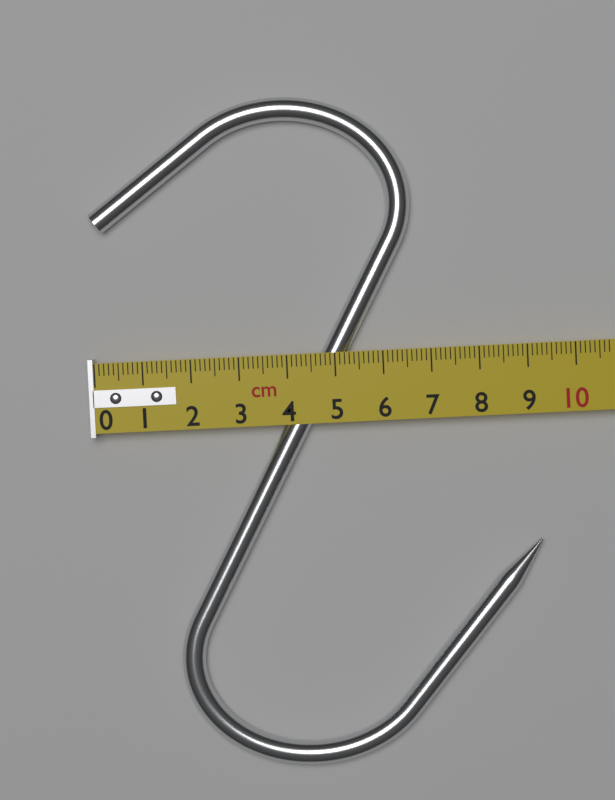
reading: 9.2 cm
